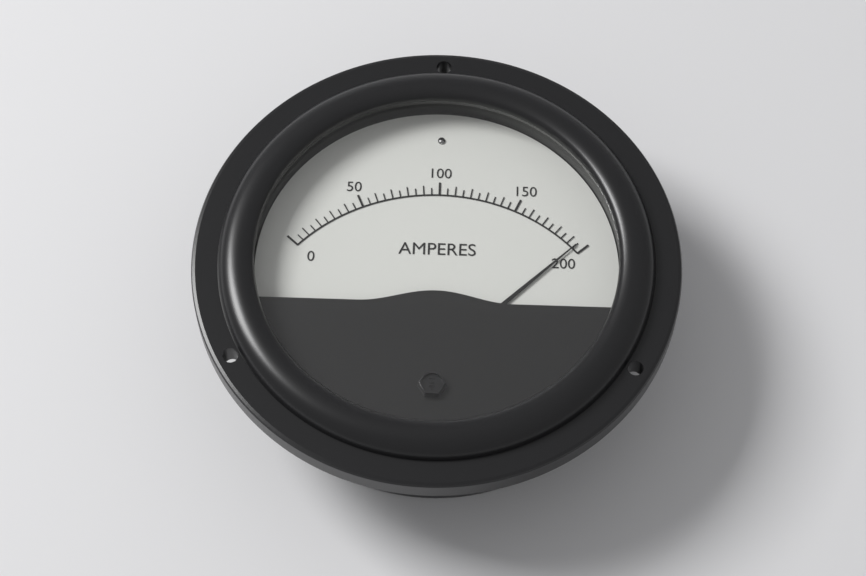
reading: 195 A
